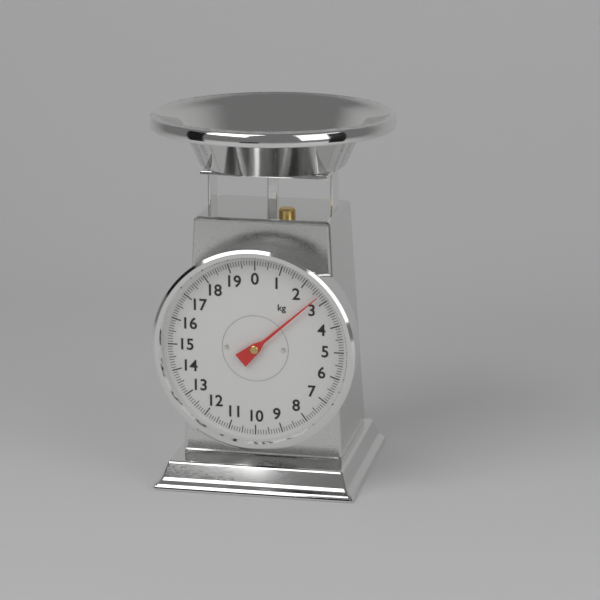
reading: 2.7 kg
